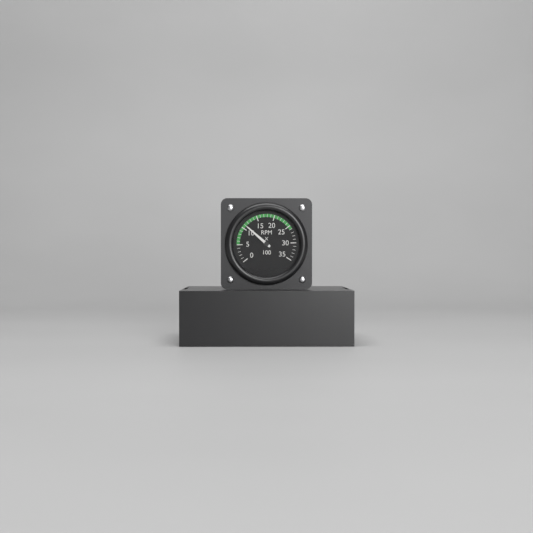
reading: 11 RPM x 100
